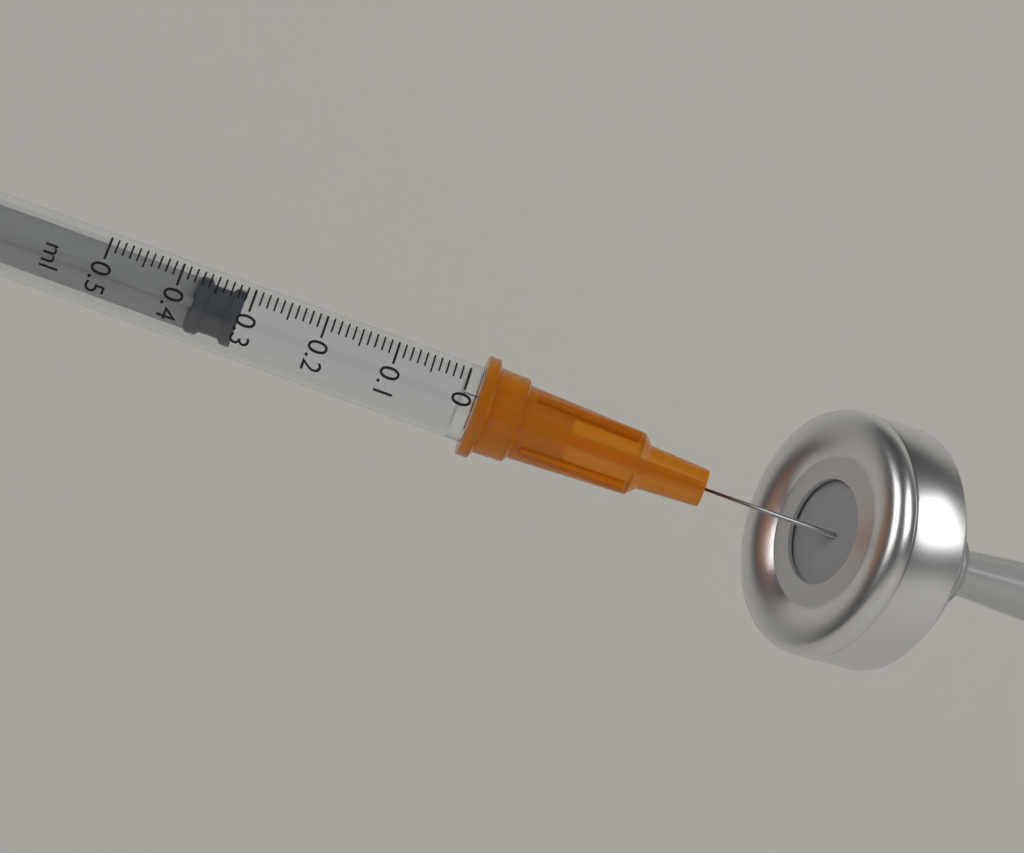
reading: 0.31 ml
